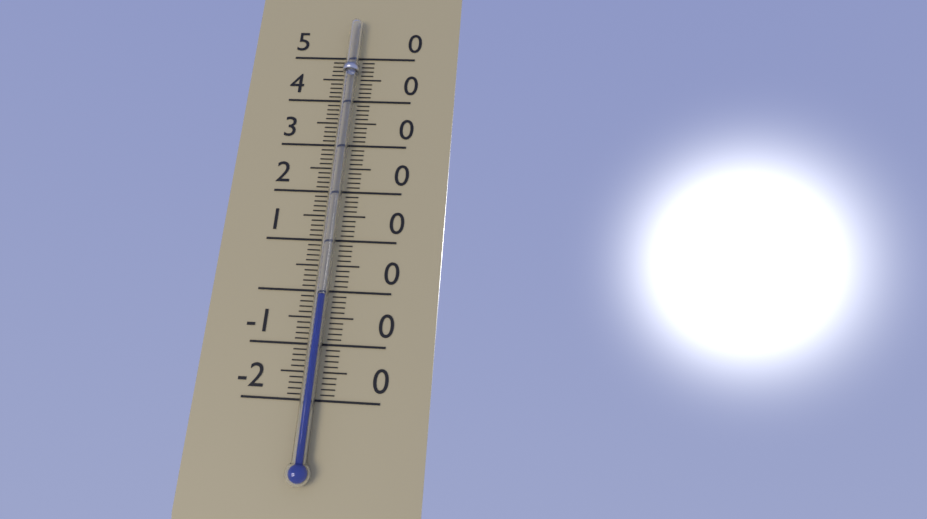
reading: -1 °C
